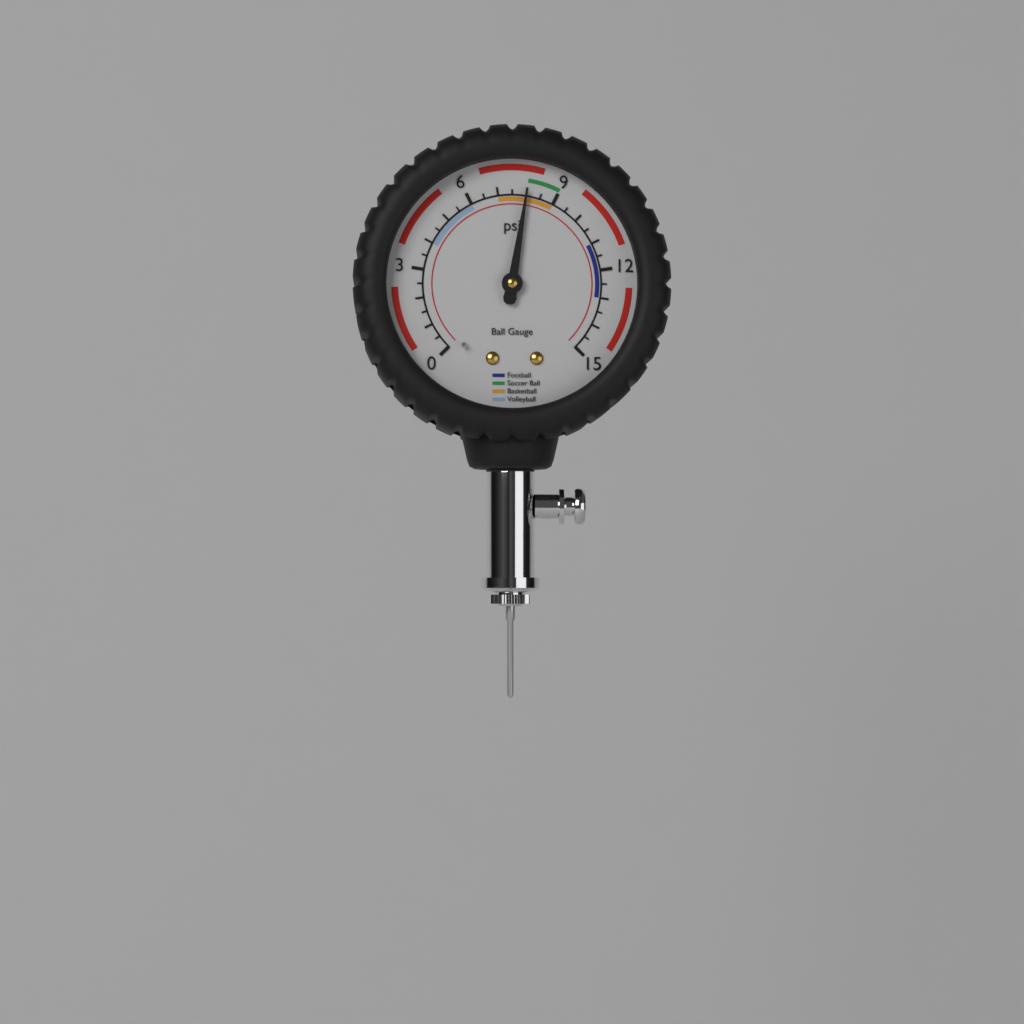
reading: 8.0 psi
